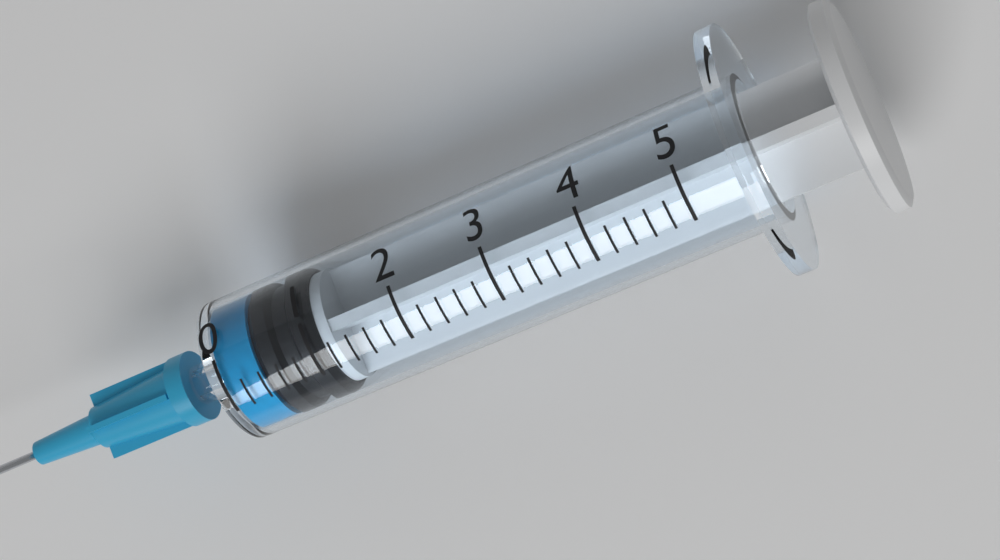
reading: 0.4 (no unit)
